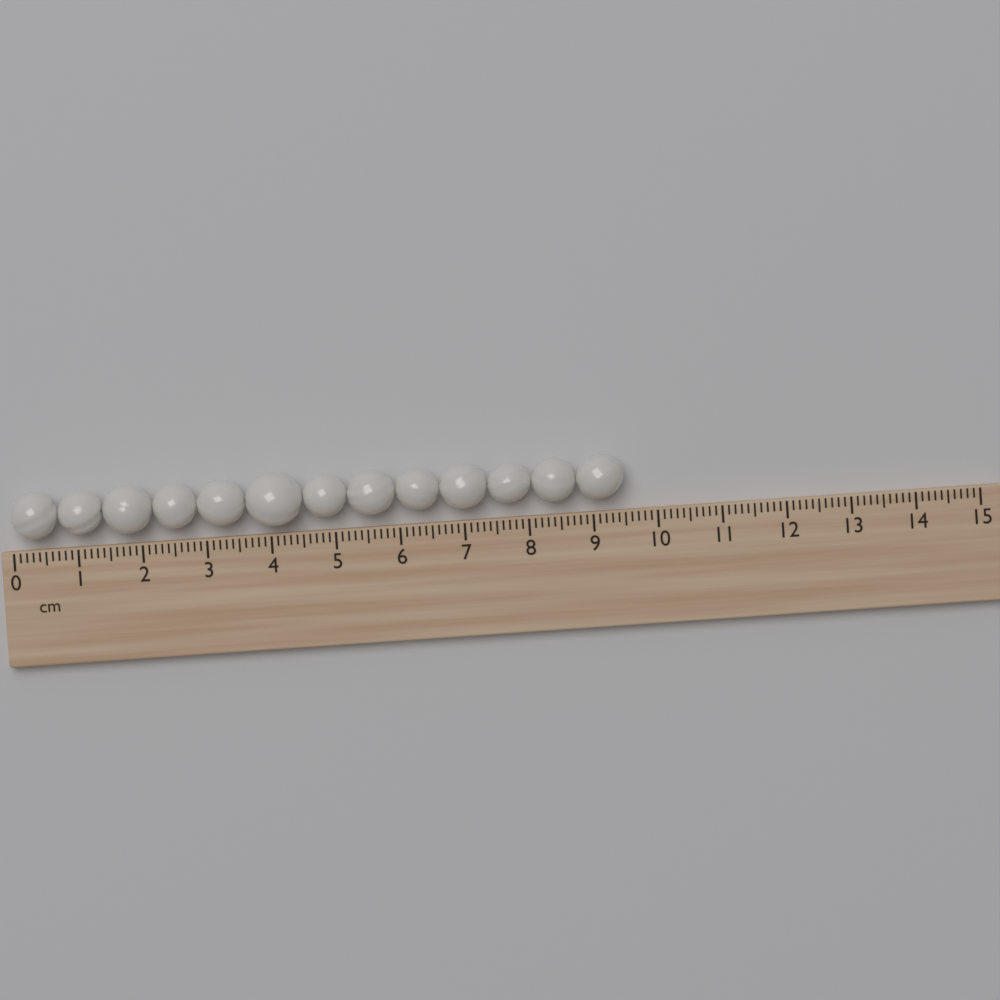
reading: 9.5 cm
